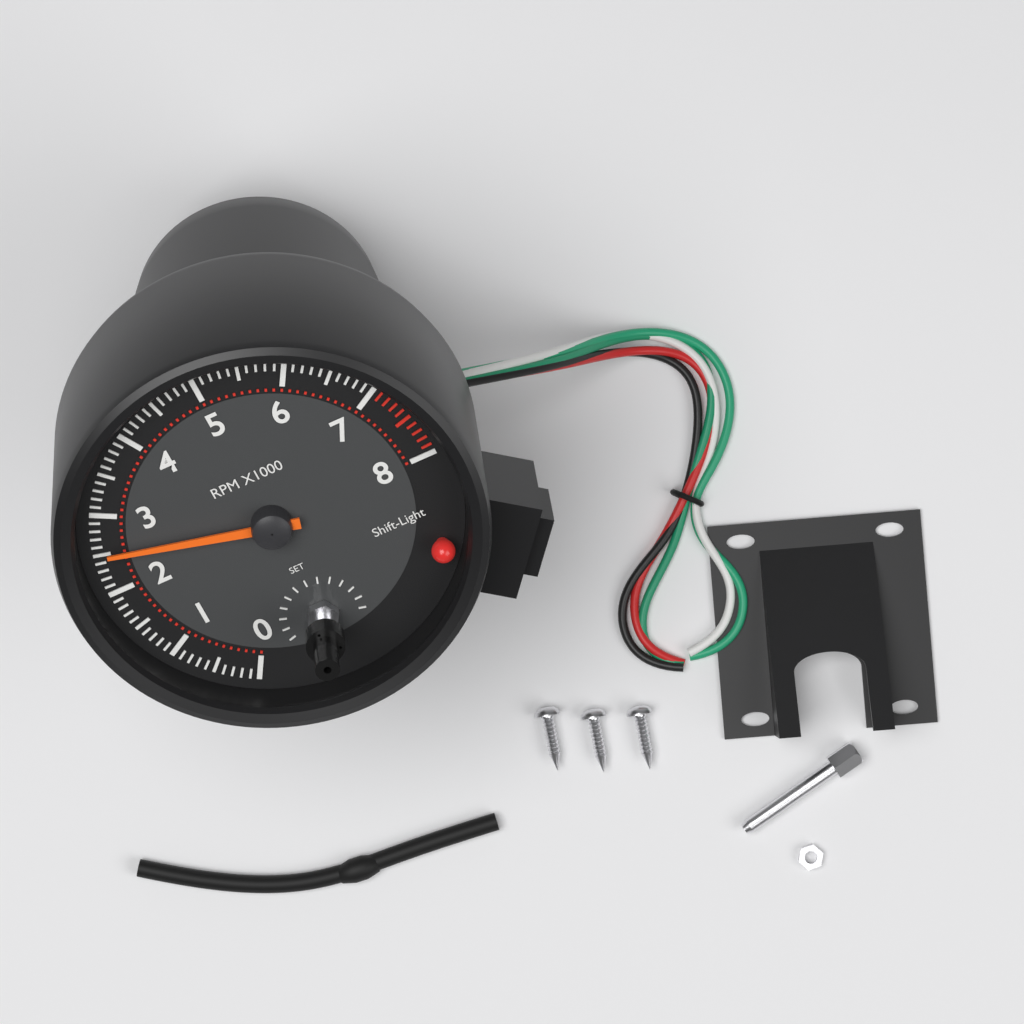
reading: 2500 RPM
